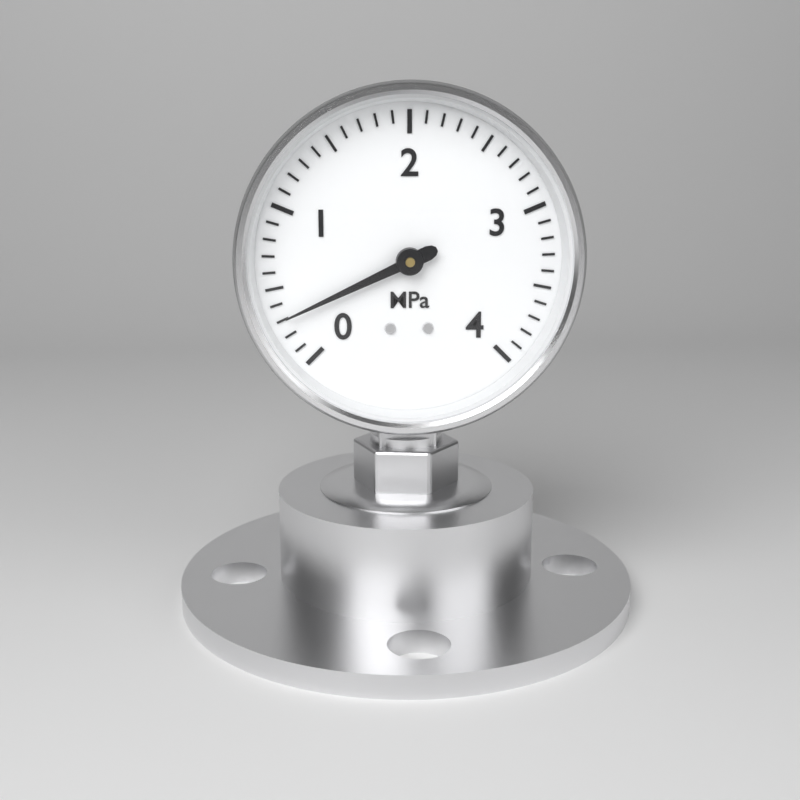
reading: 0.3 MPa
